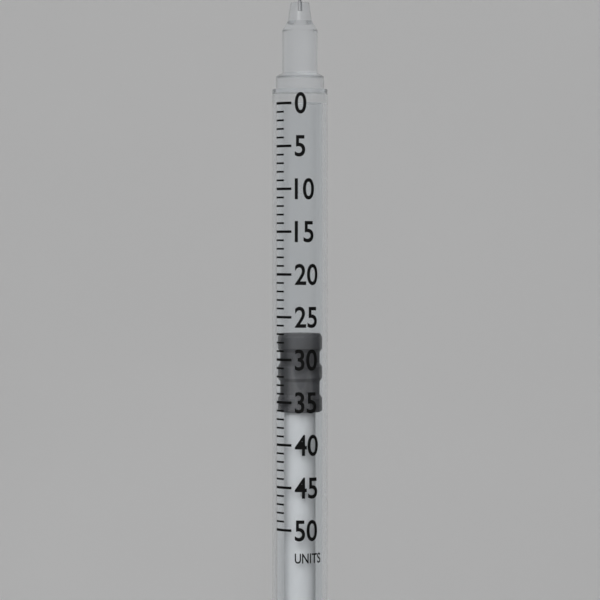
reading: 27 units
